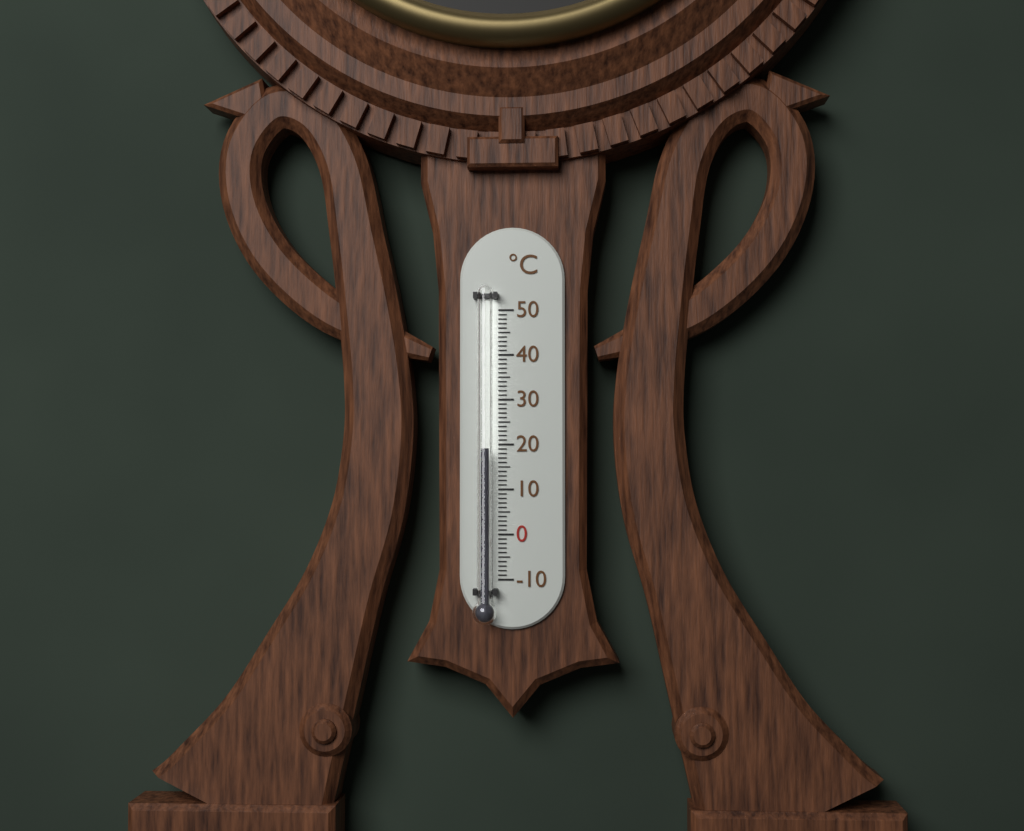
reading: 19 °C
